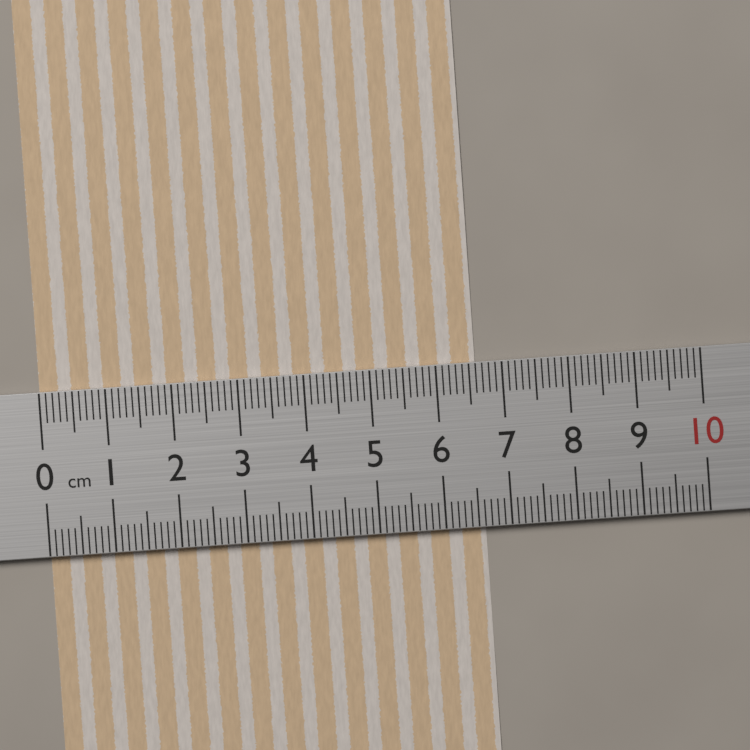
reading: 6.6 cm
